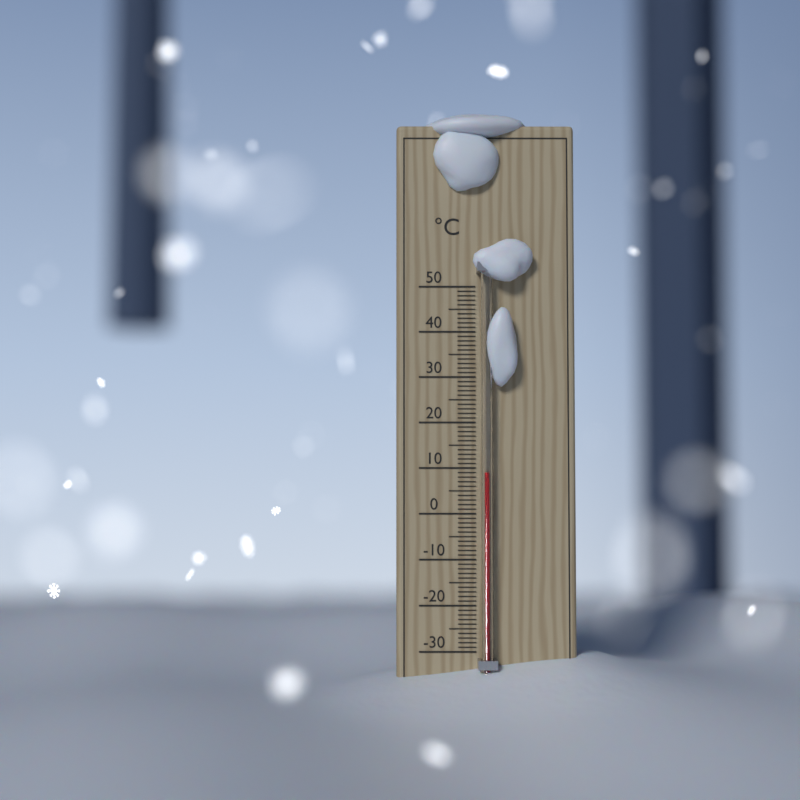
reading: 9 °C
